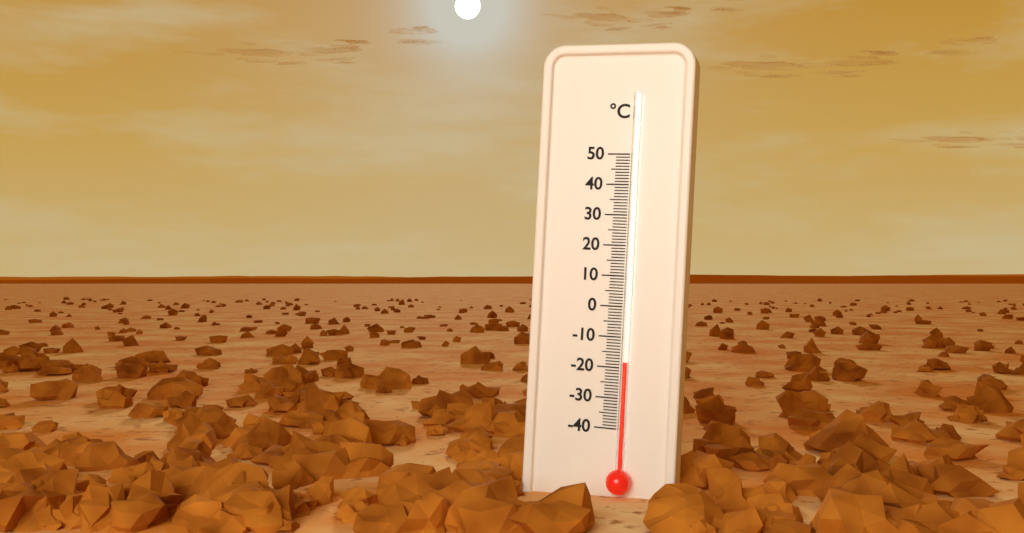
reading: -18 °C
